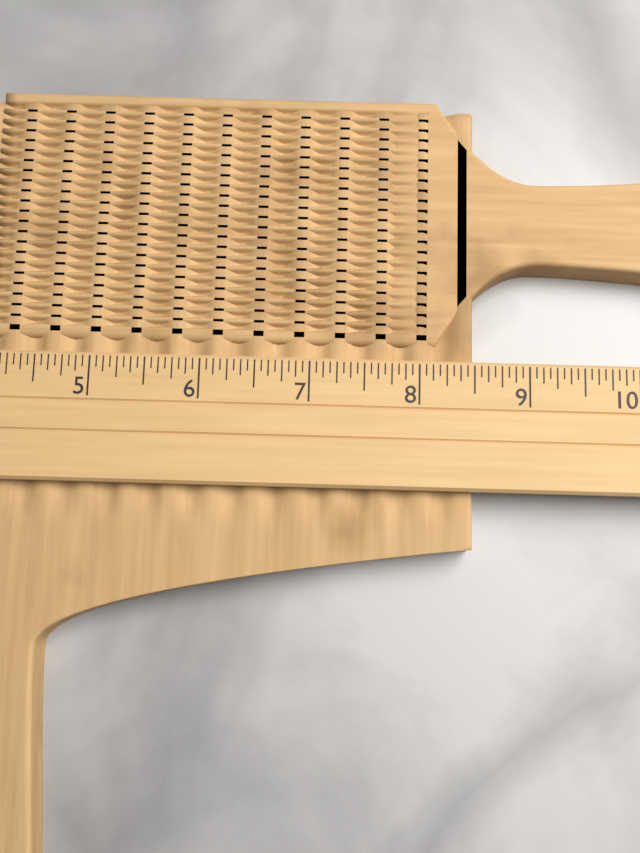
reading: 8.5000 (no unit)
